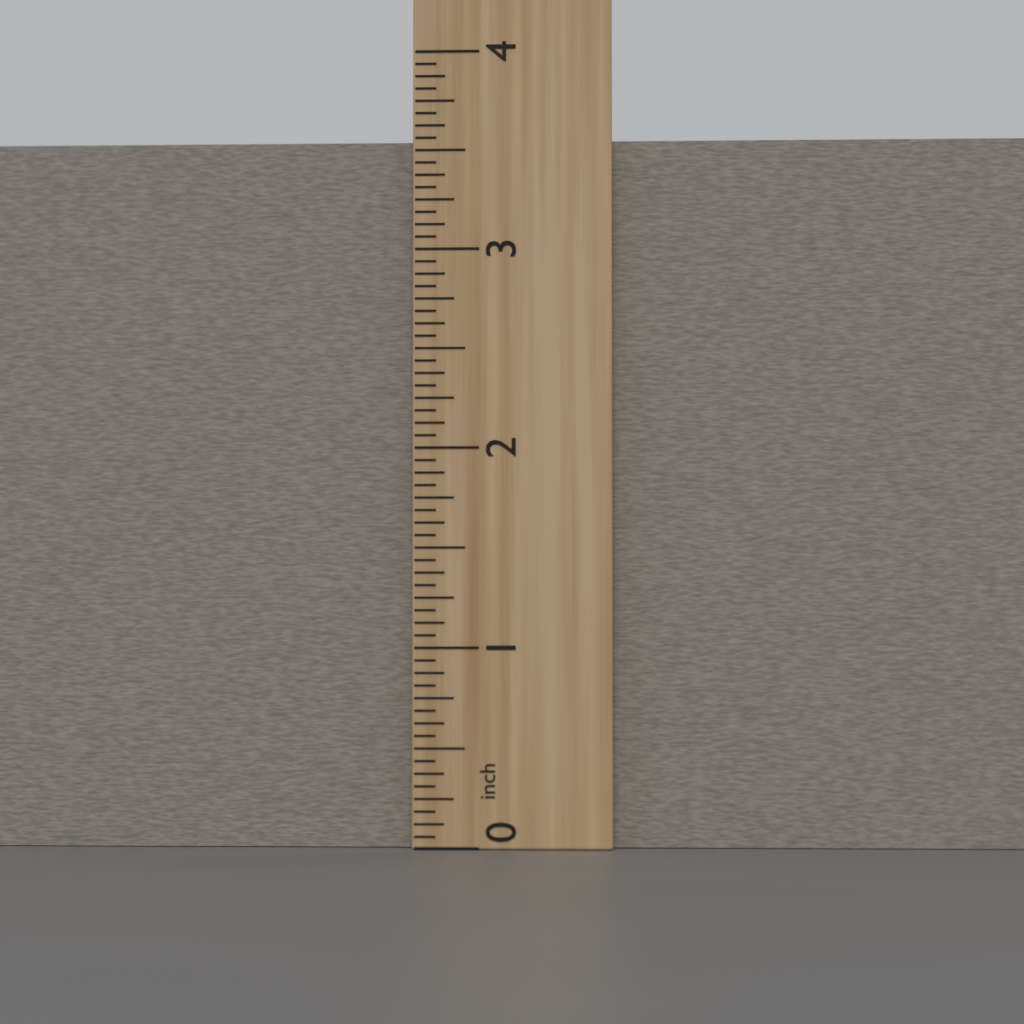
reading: 3.5625 inch
